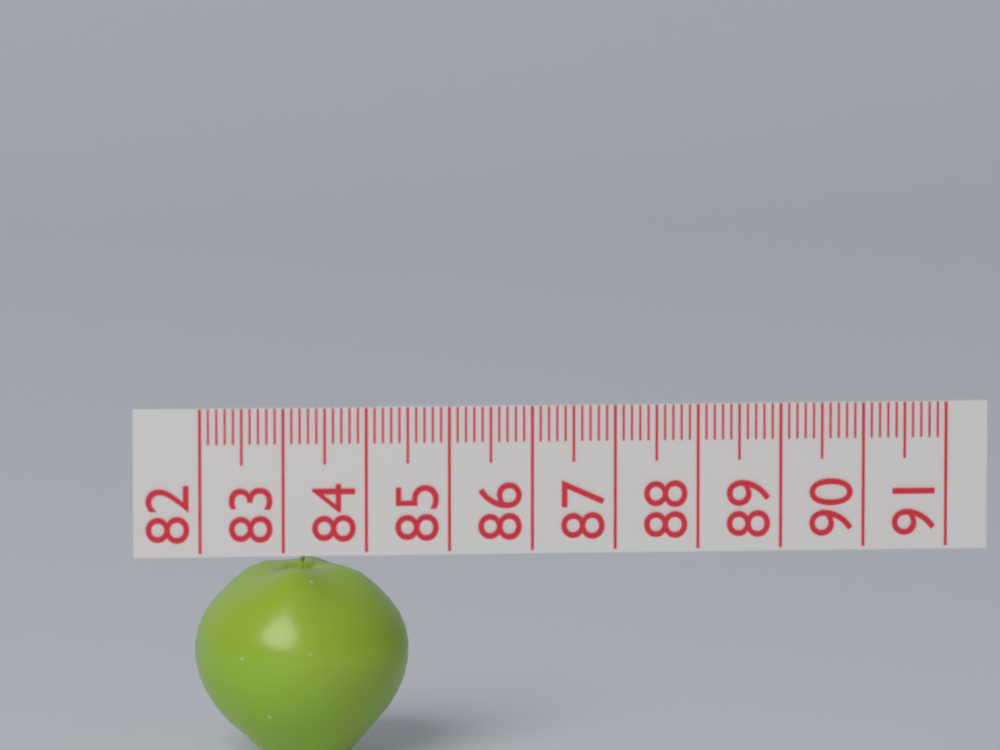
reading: 84.6 (no unit)
